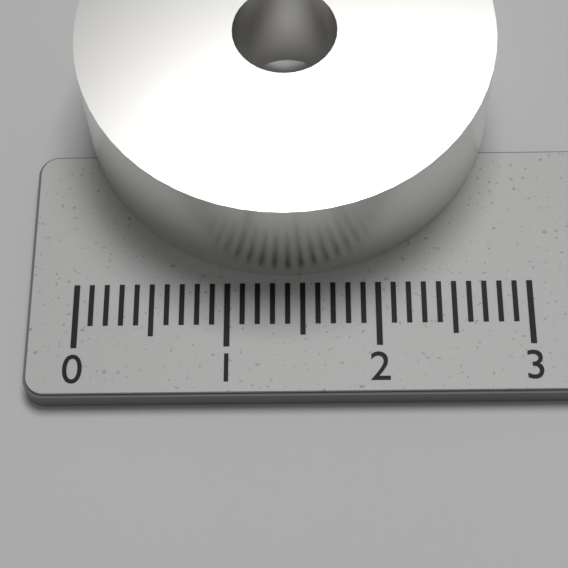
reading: 2.8 (no unit)
